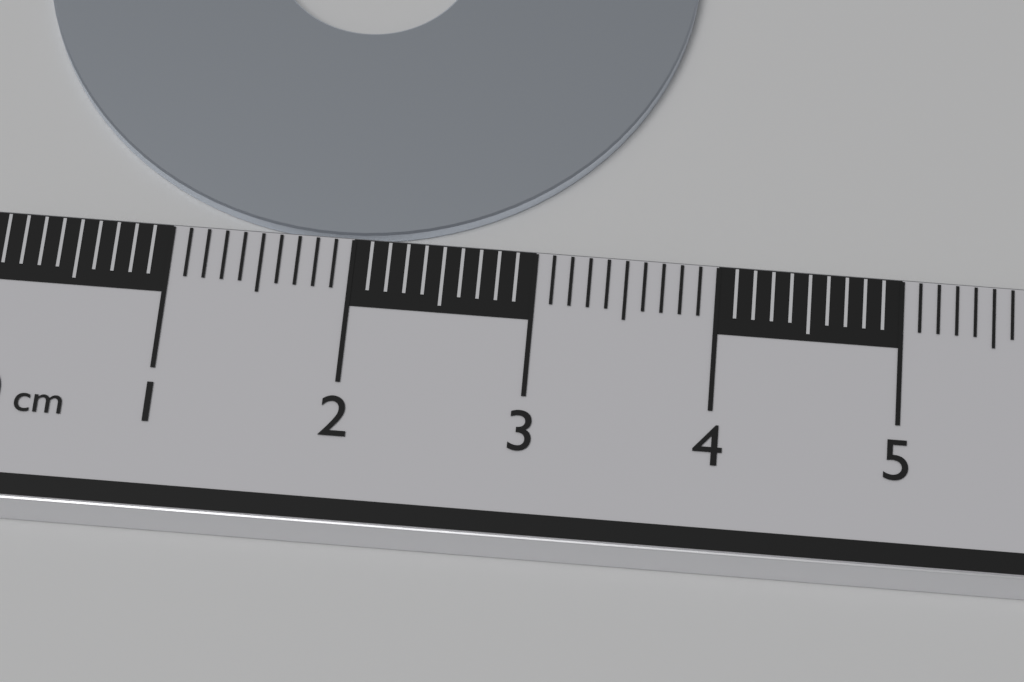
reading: 3.8 cm
